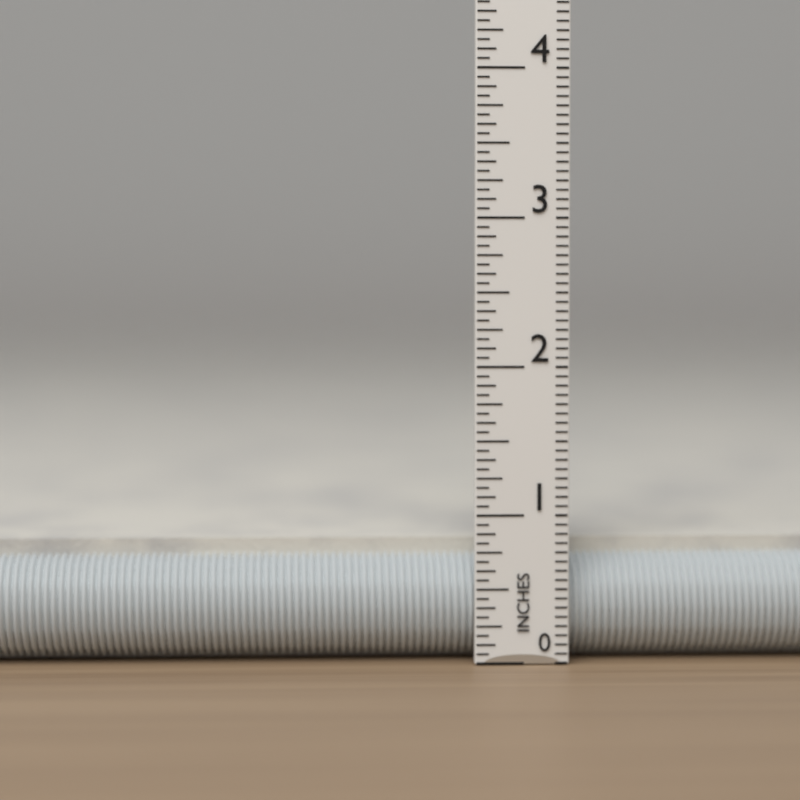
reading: 0.8125 in
